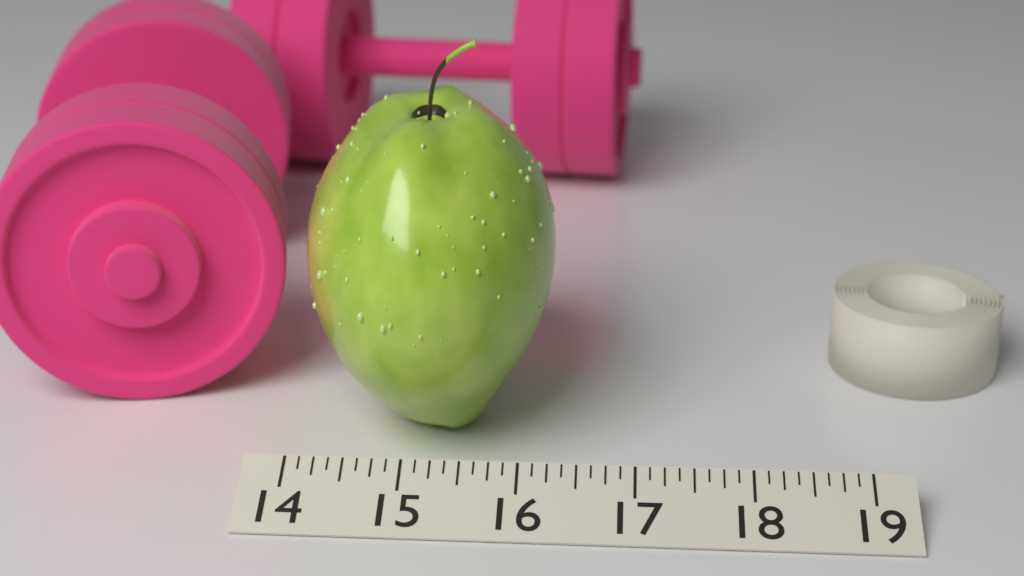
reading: 16.250 (no unit)
